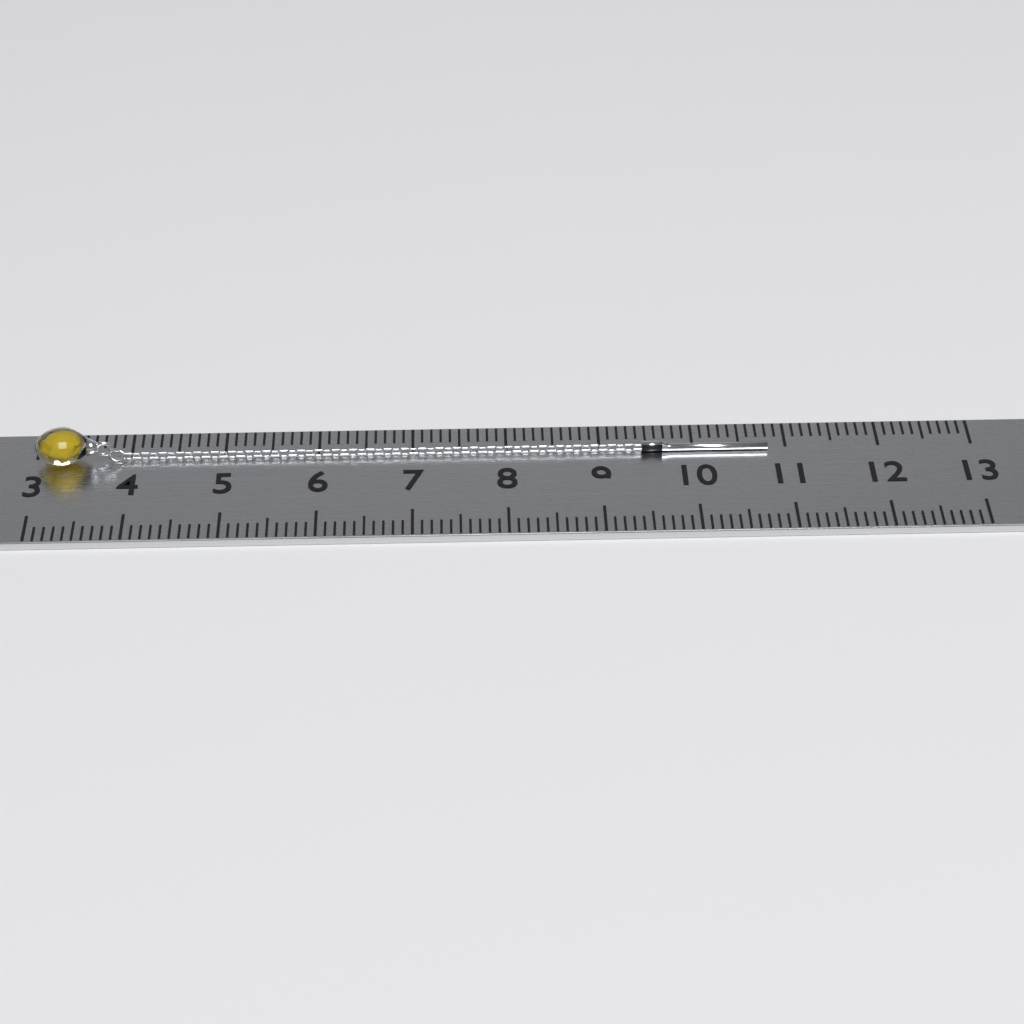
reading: 10.8 (no unit)
